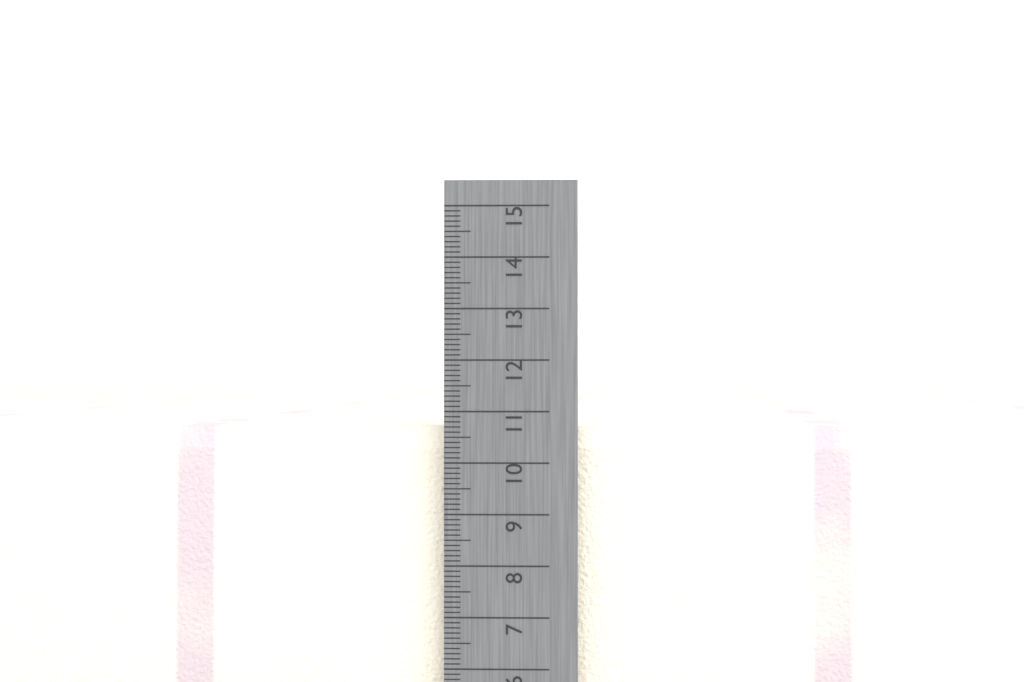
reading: 10.7 cm
